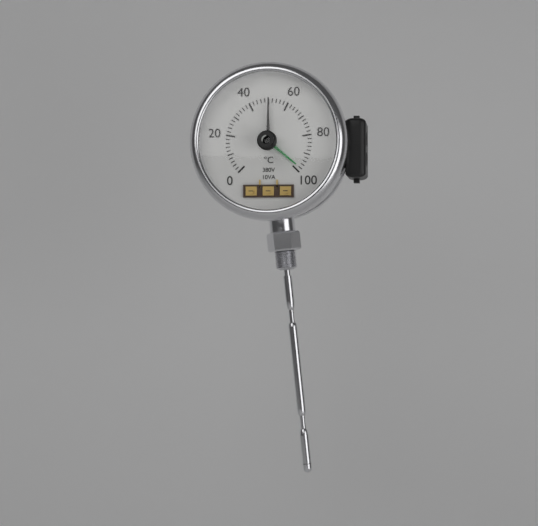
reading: 50 °C
